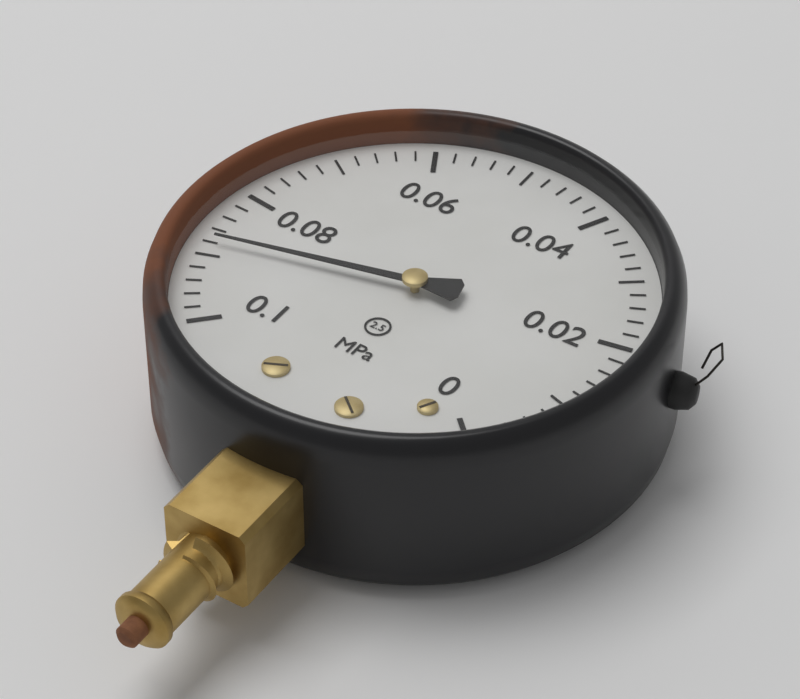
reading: 0.088 MPa
